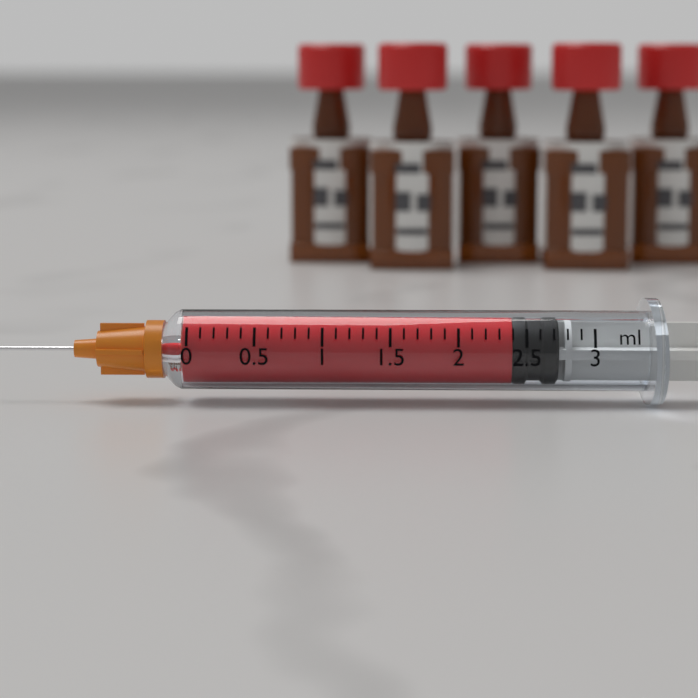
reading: 2.4 ml
